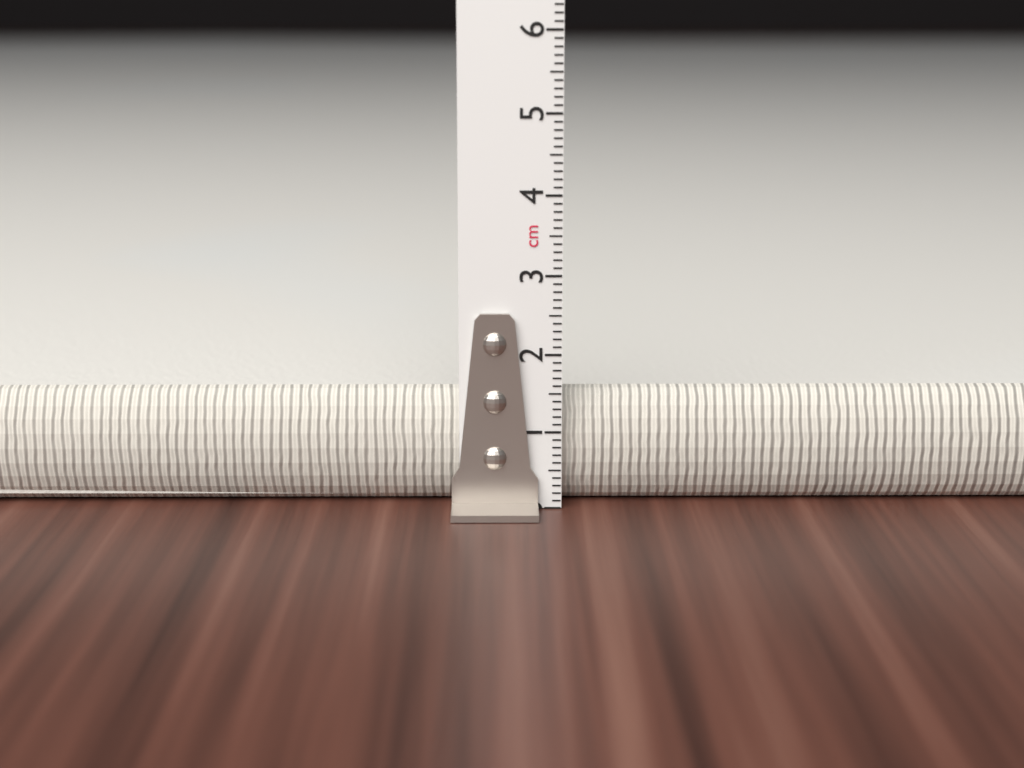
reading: 1.5 cm
